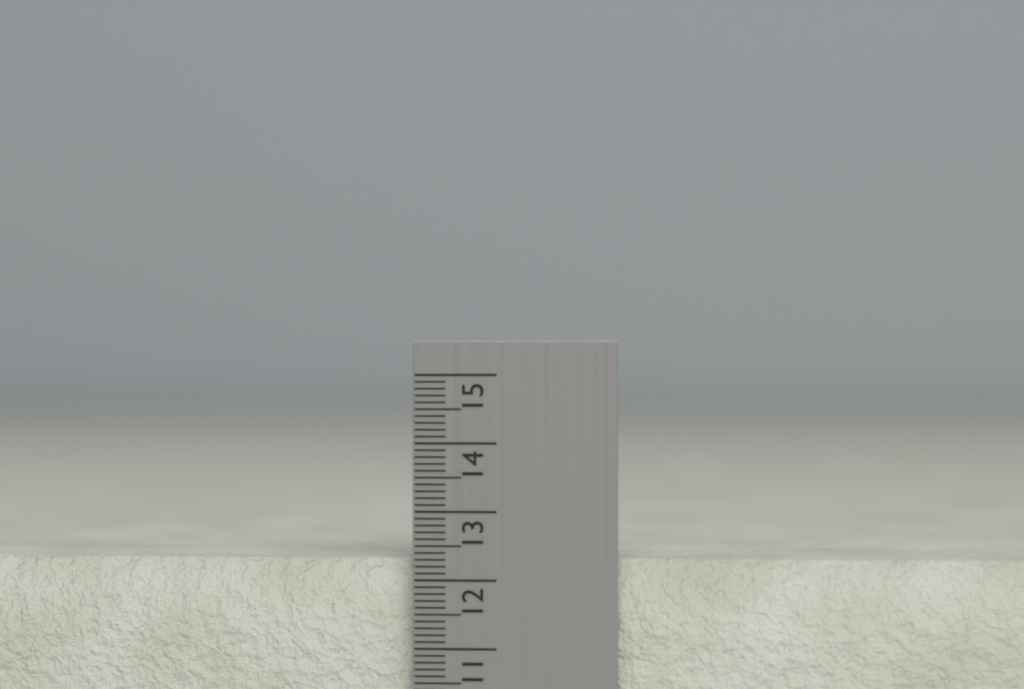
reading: 12.3 cm
